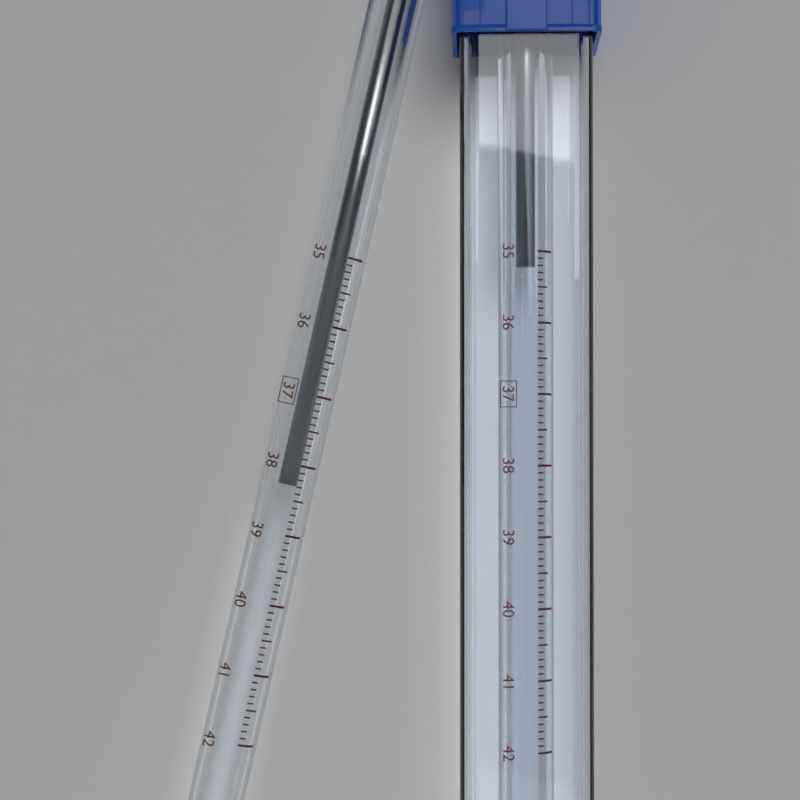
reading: 38.3 °C
